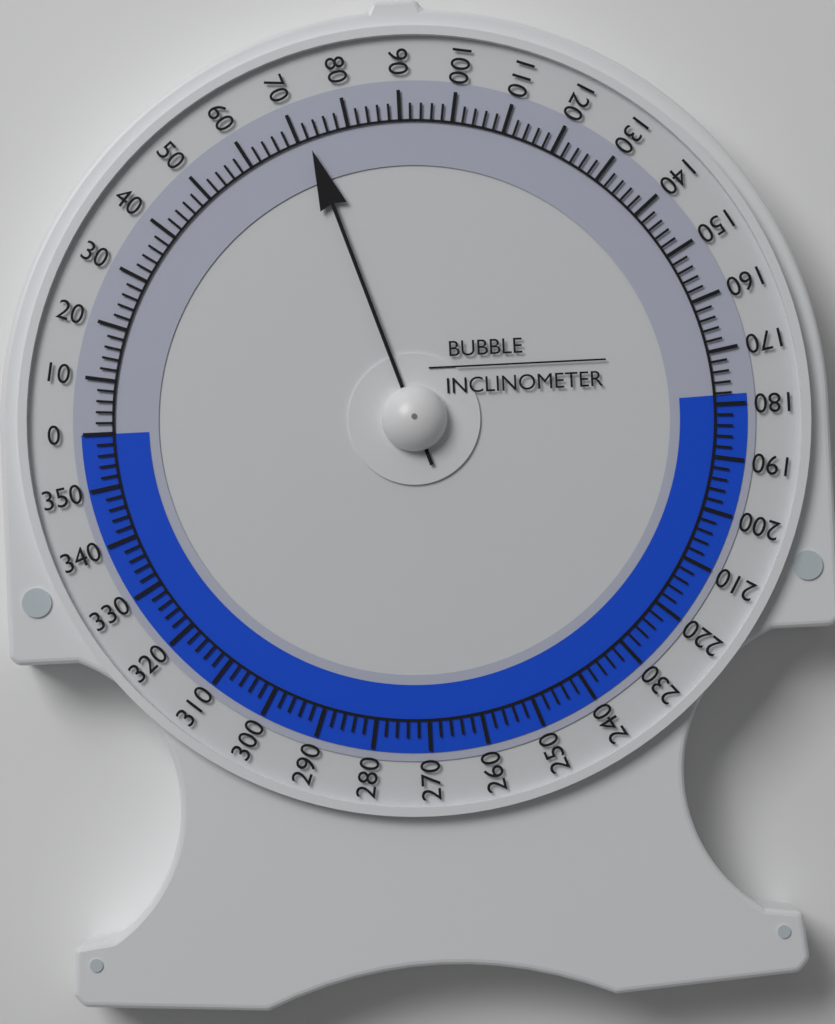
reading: 72 (no unit)
